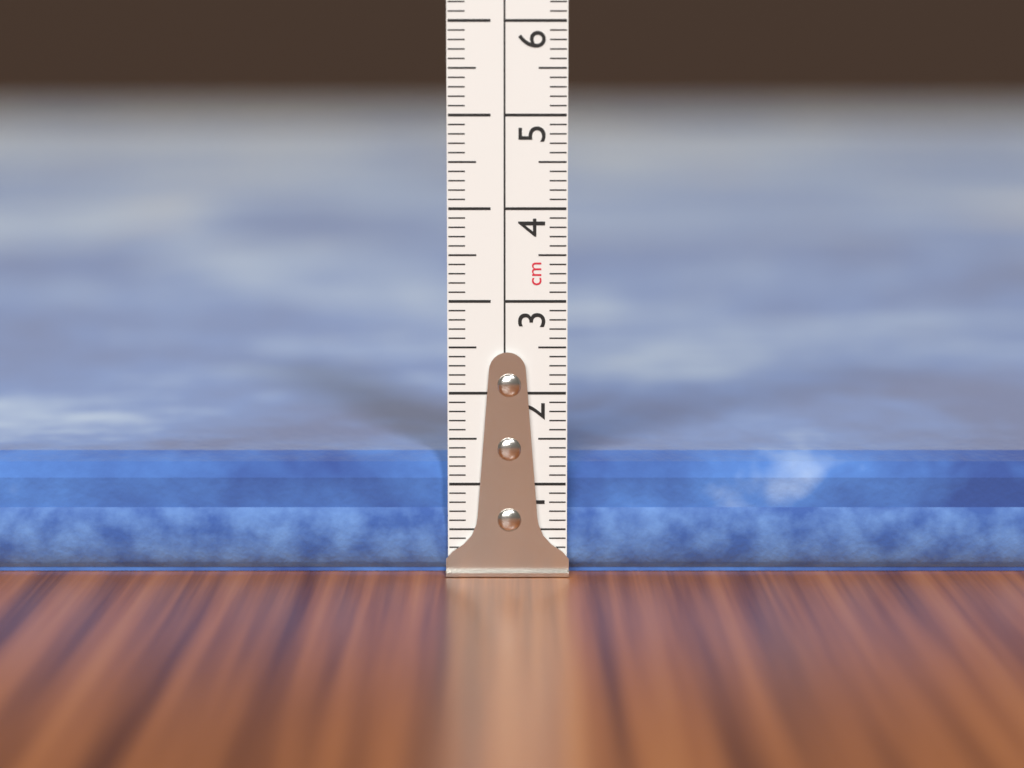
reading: 1.3 cm
